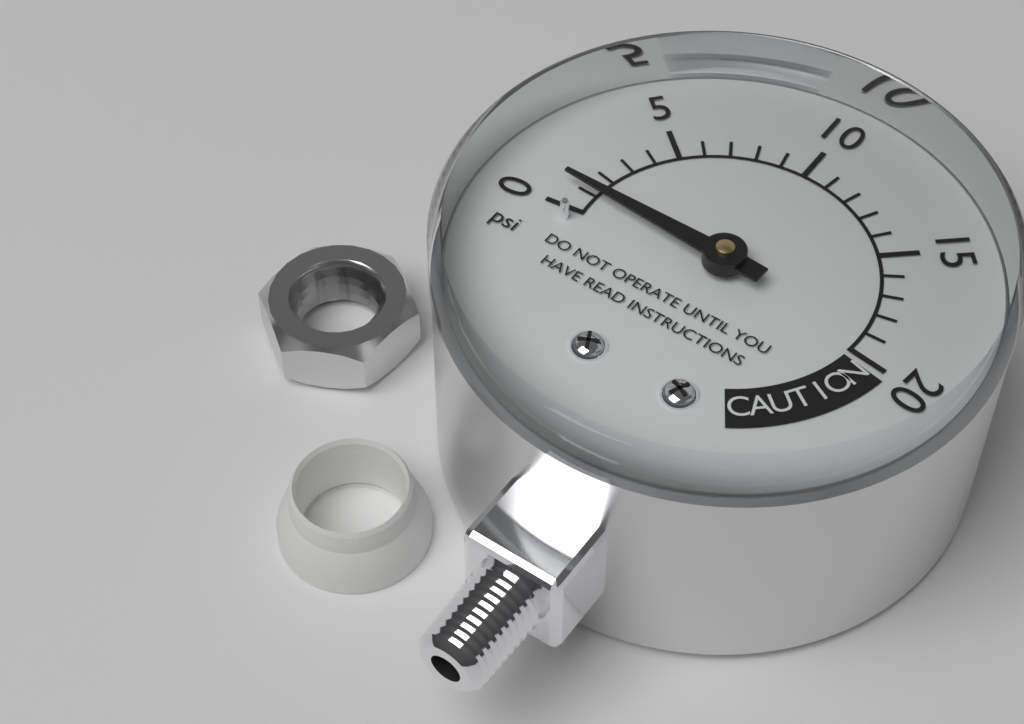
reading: 1 psi
